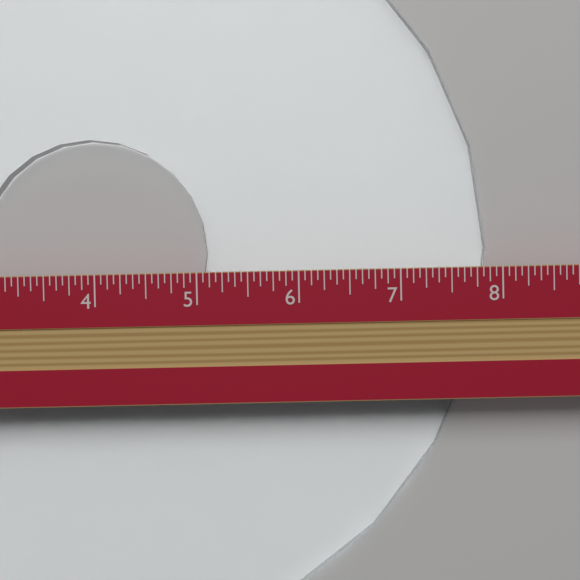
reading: 7.8750 in
